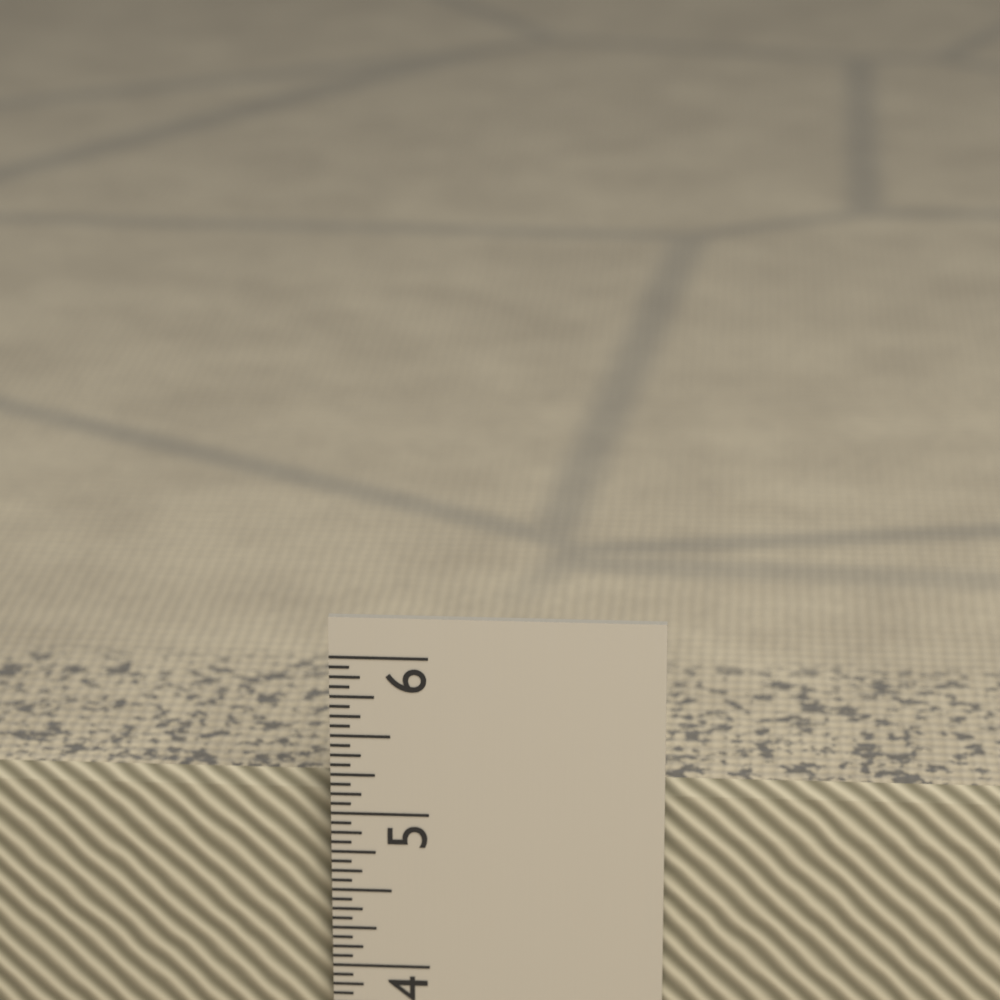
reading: 5.1875 in
